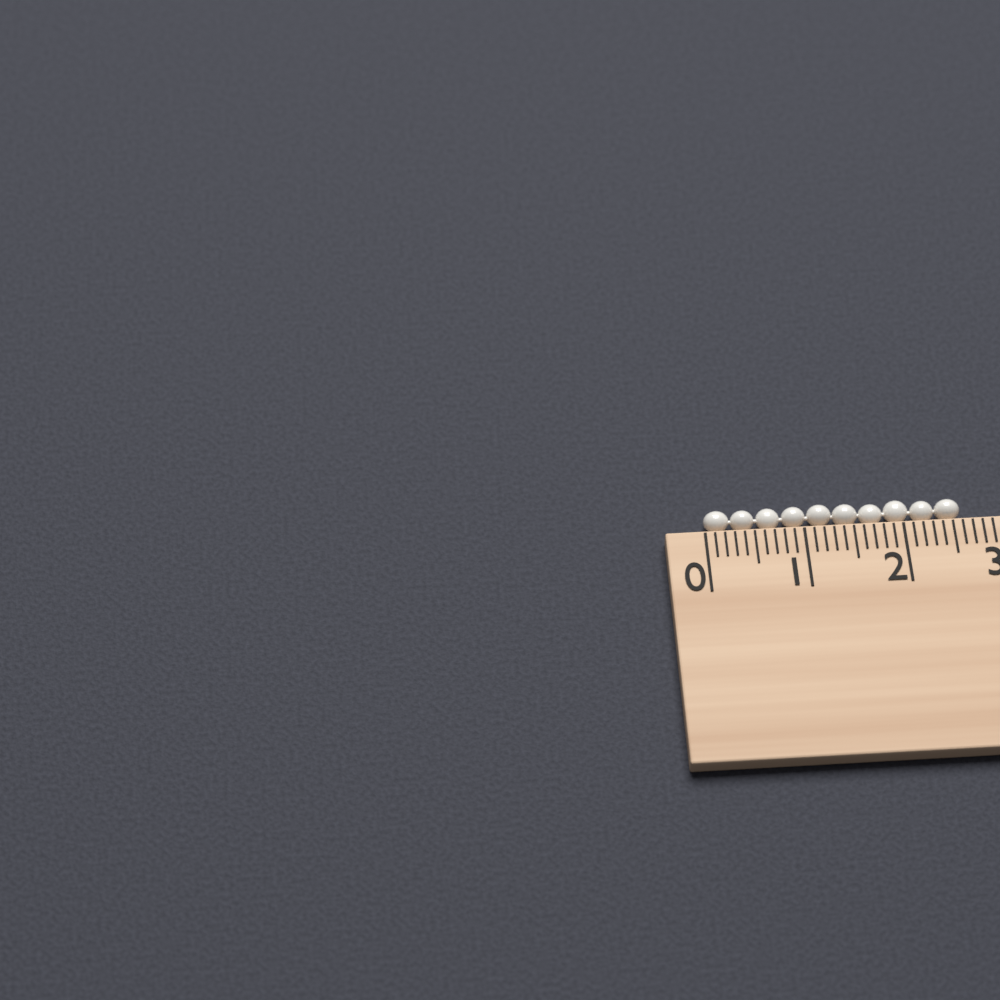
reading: 2.6 cm
